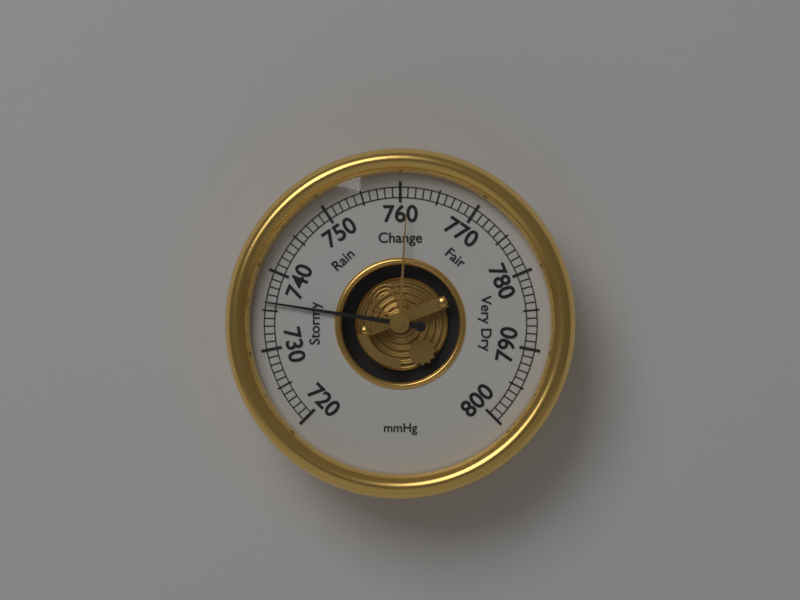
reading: 736 mmHg
